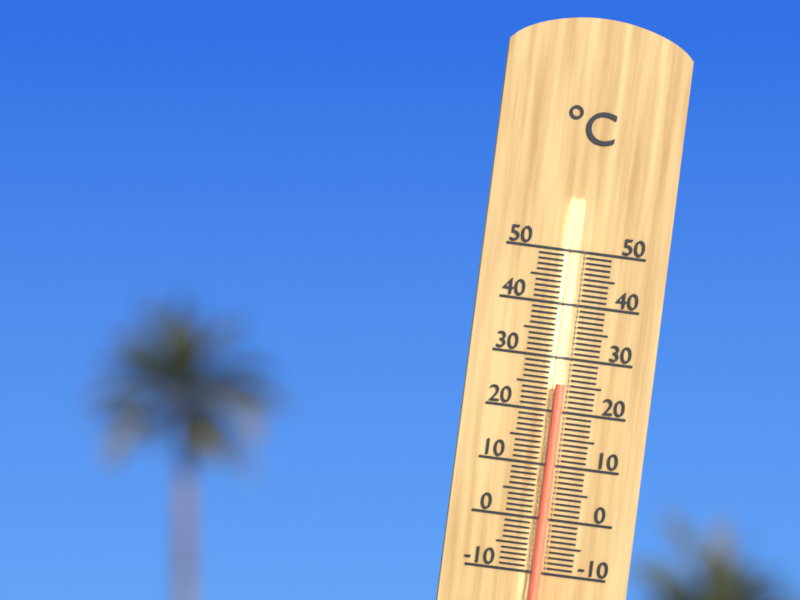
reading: 25 °C
